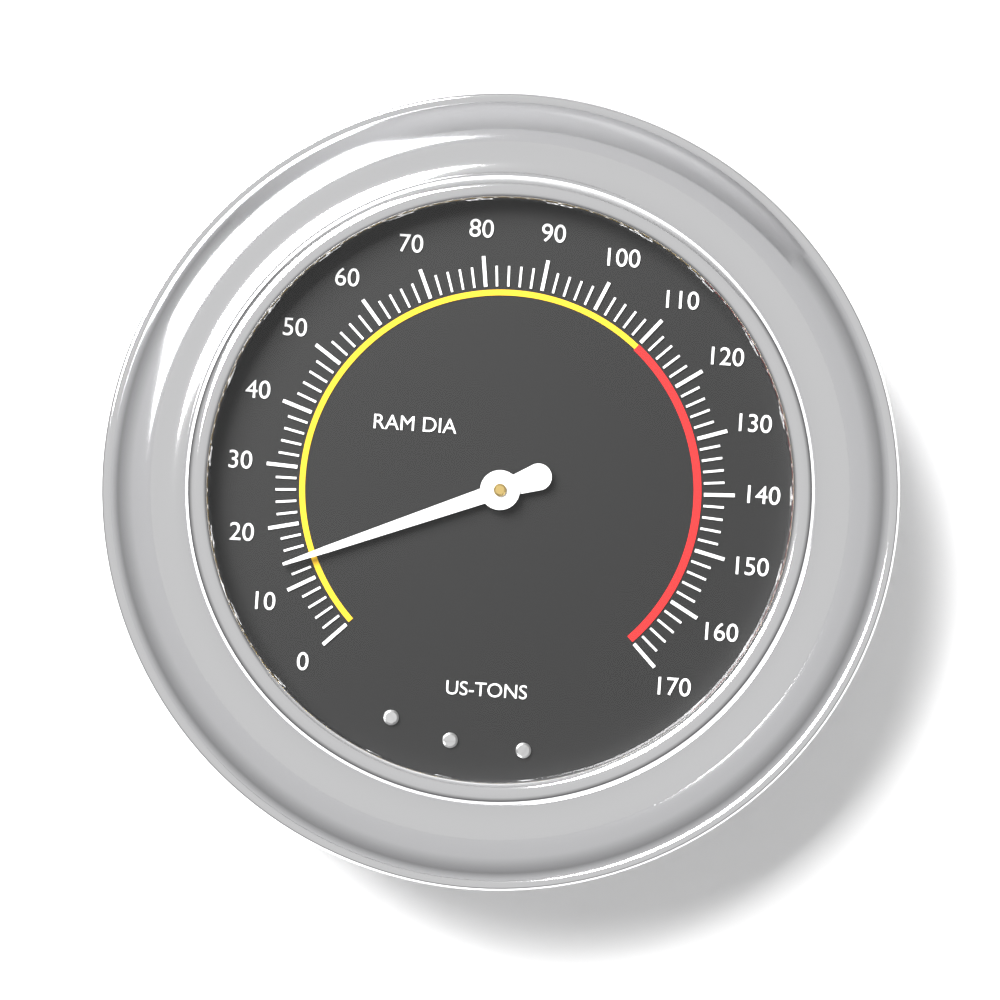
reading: 14 US-TONS
